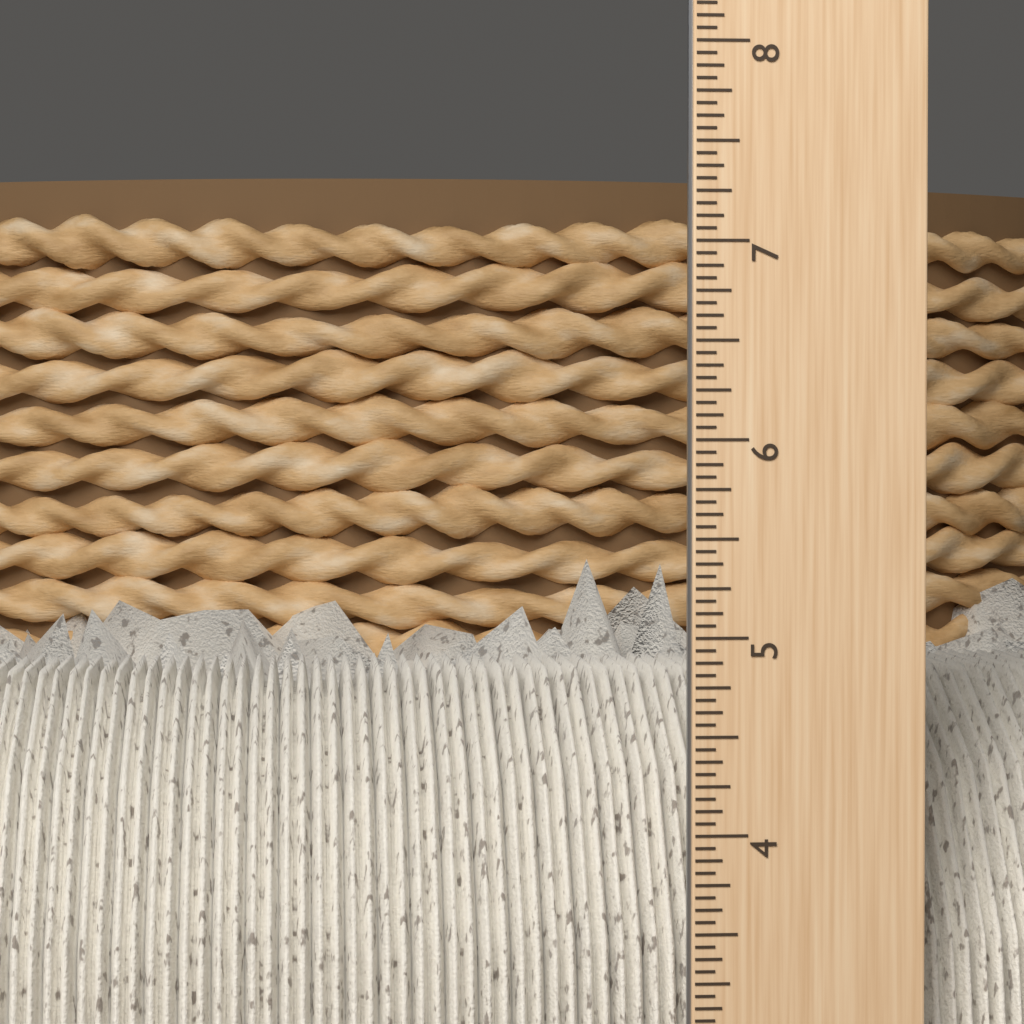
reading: 5.0625 inch
